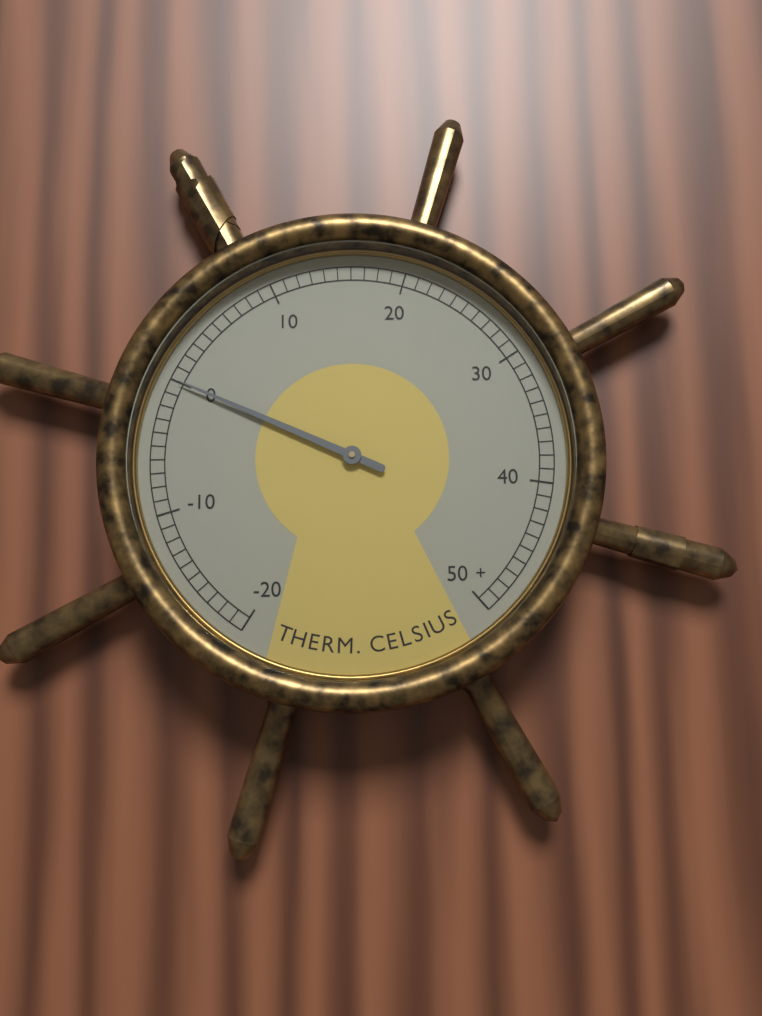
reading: 0 °C
